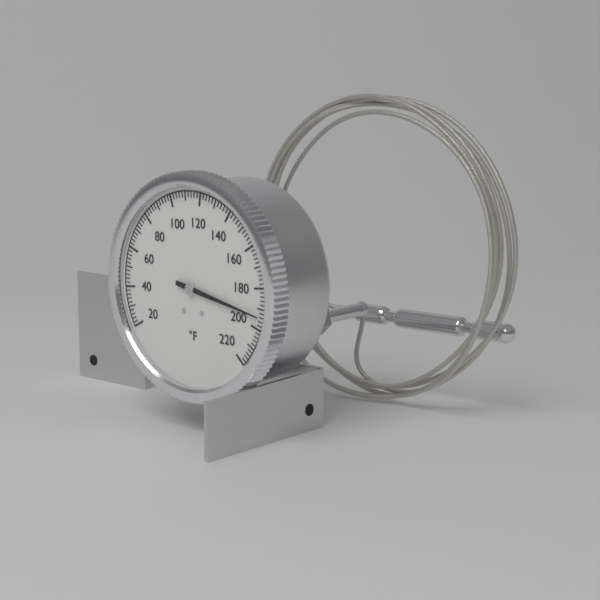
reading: 194 °F
